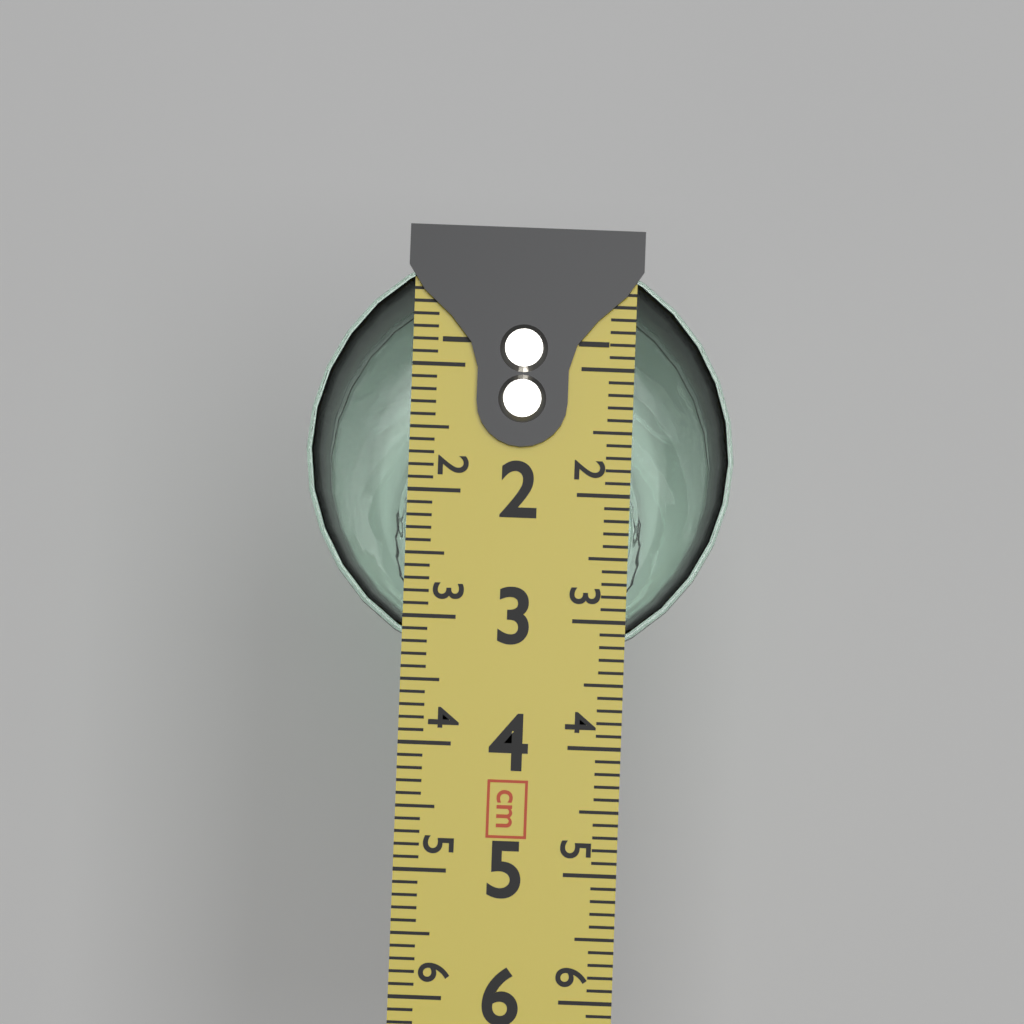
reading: 3.4 cm
